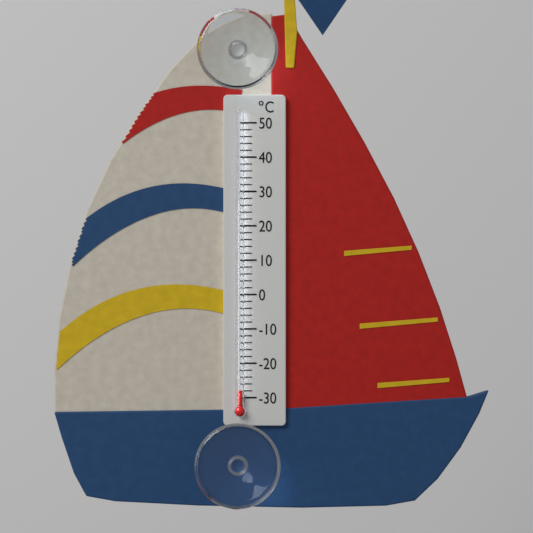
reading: -28 °C
